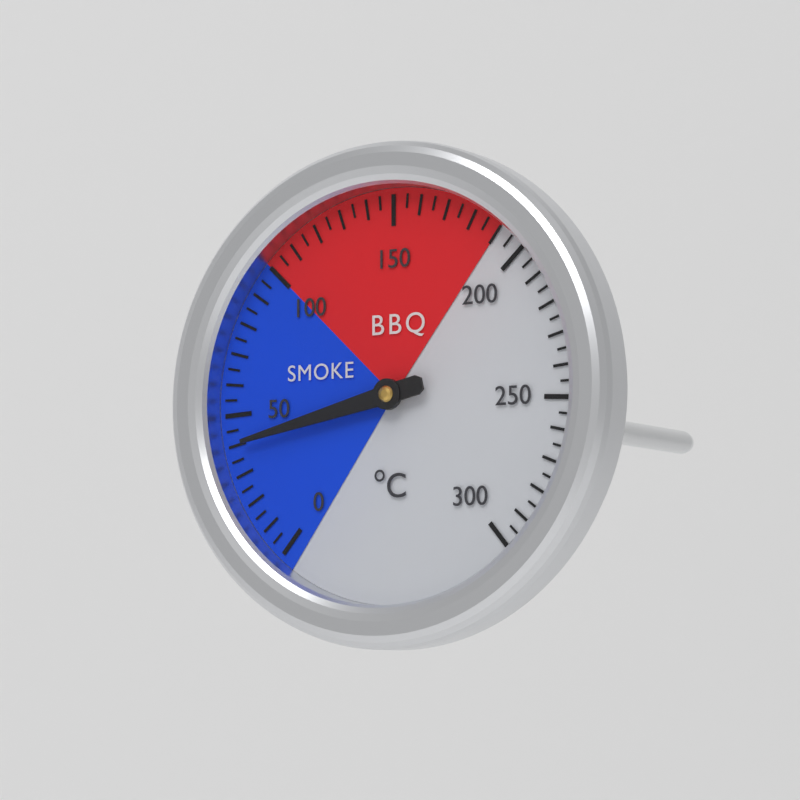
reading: 40 °C
